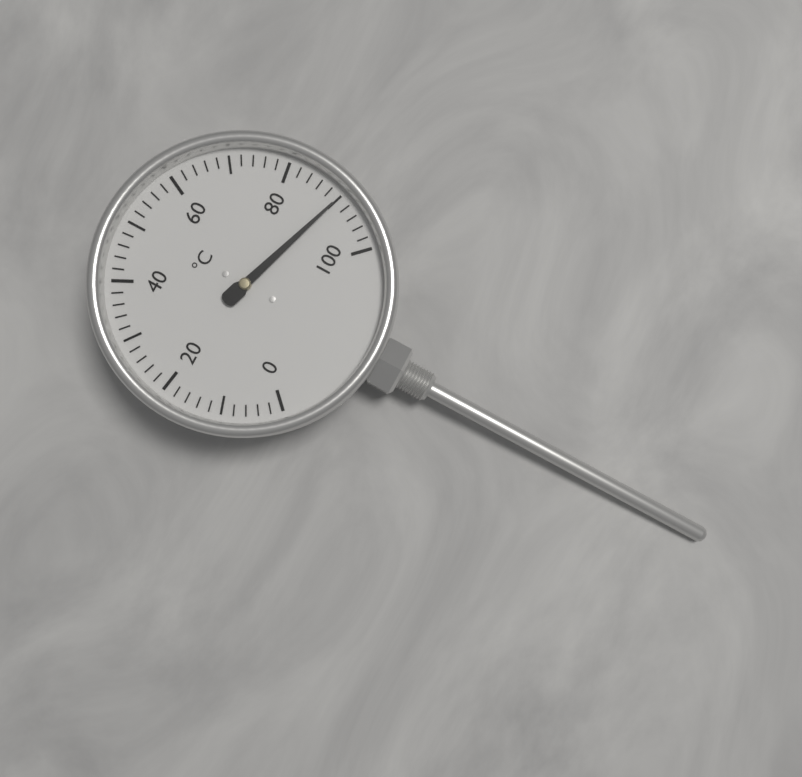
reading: 90 °C
